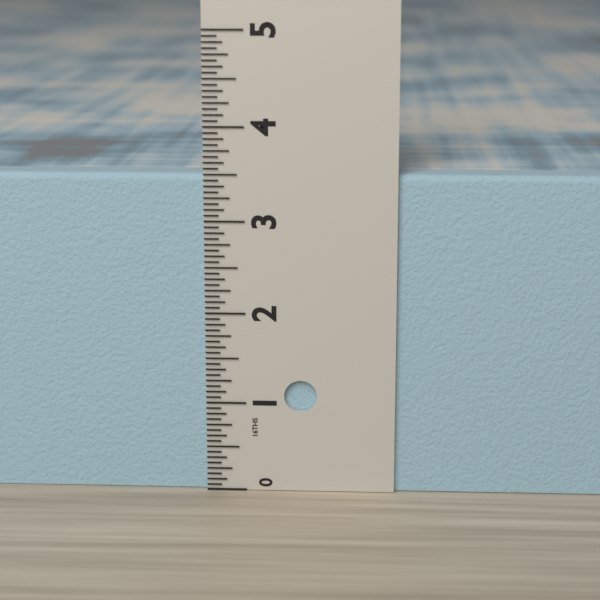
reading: 3.5000 in
